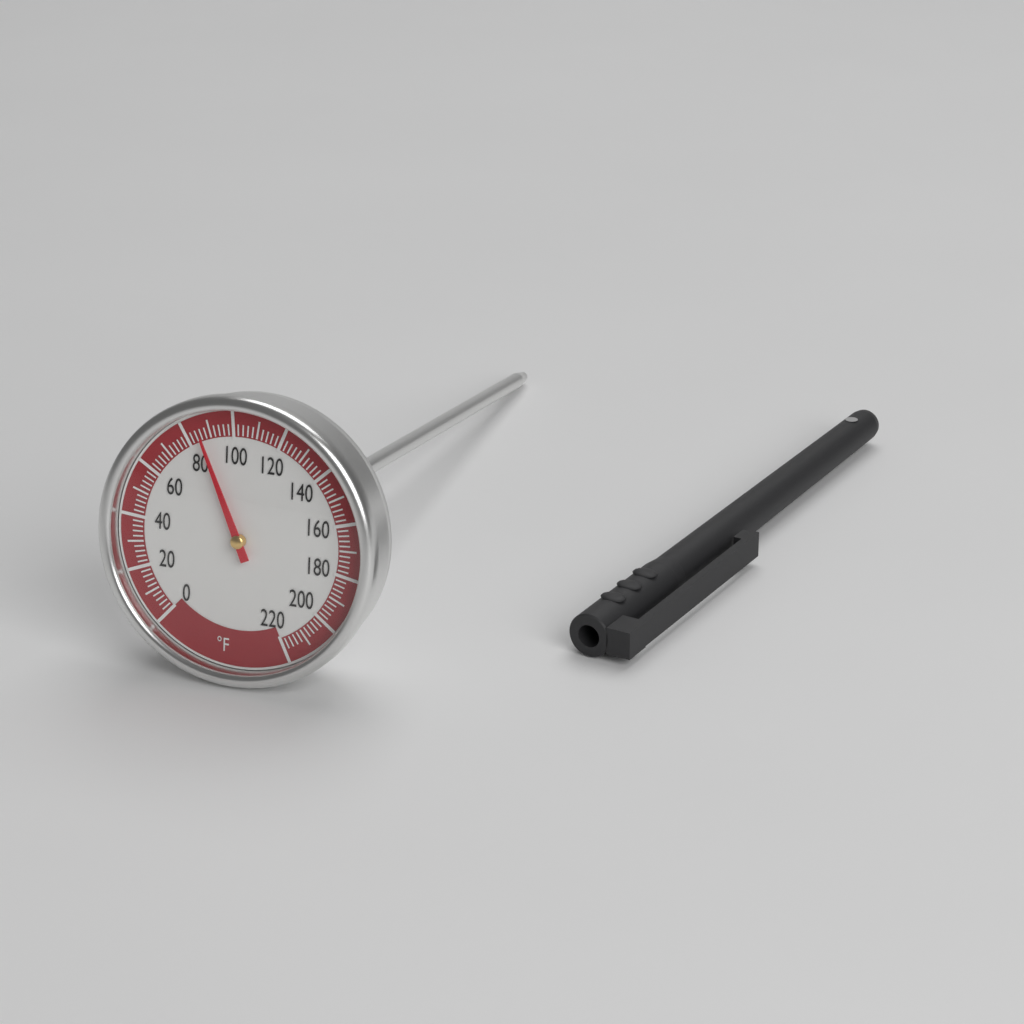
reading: 86 °F
